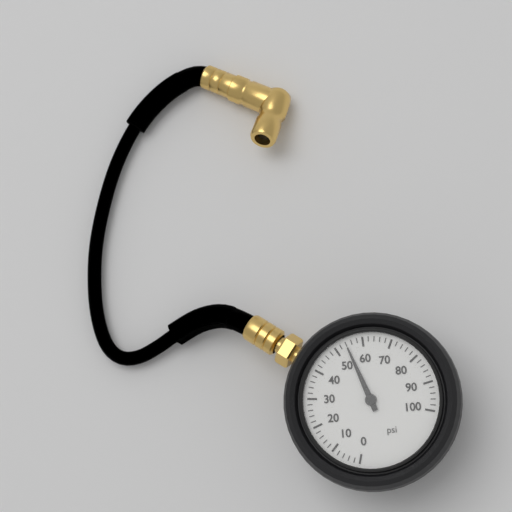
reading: 54 psi
